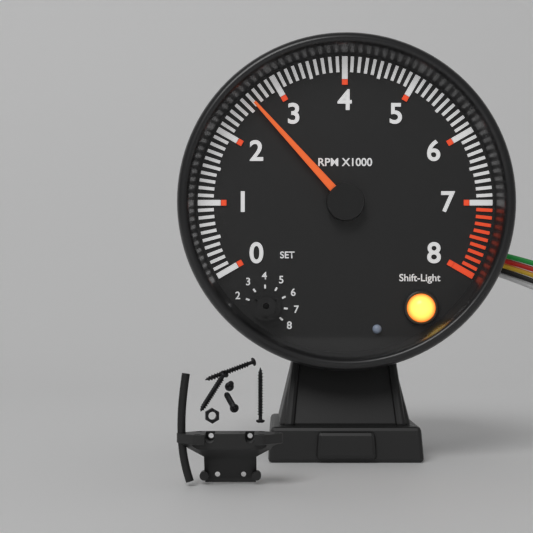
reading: 2600 RPM
